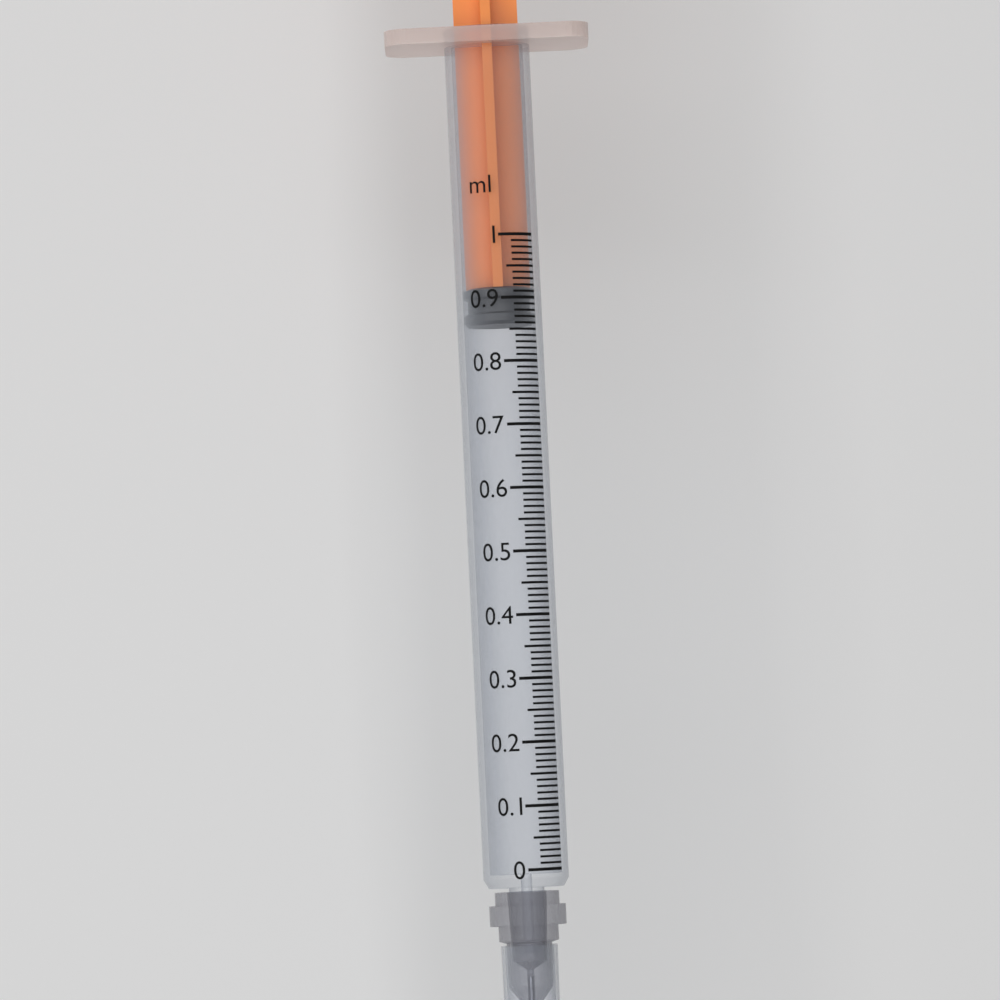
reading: 0.86 ml
